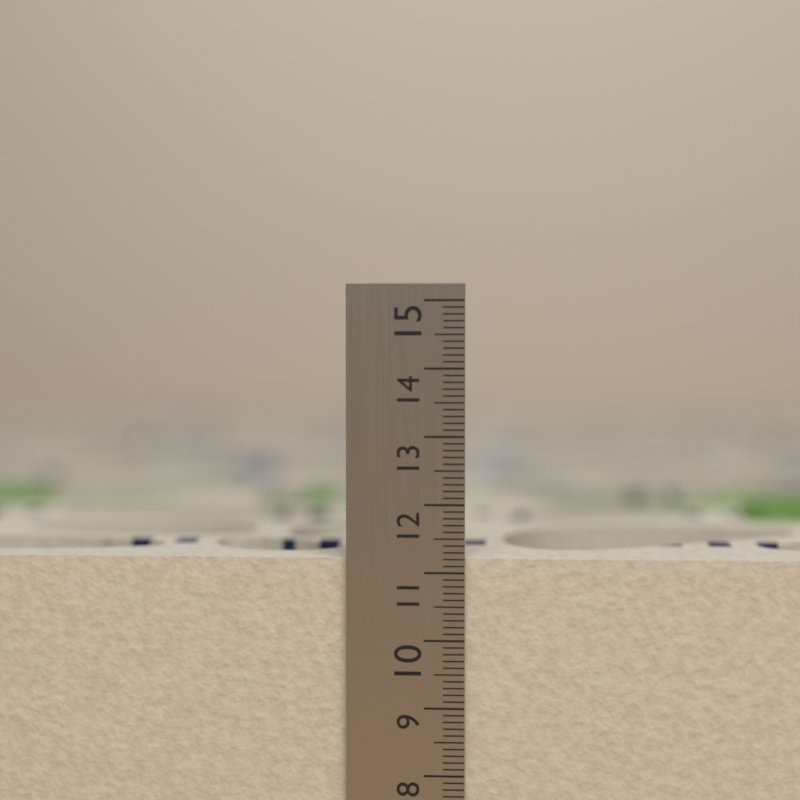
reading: 11.2 cm
